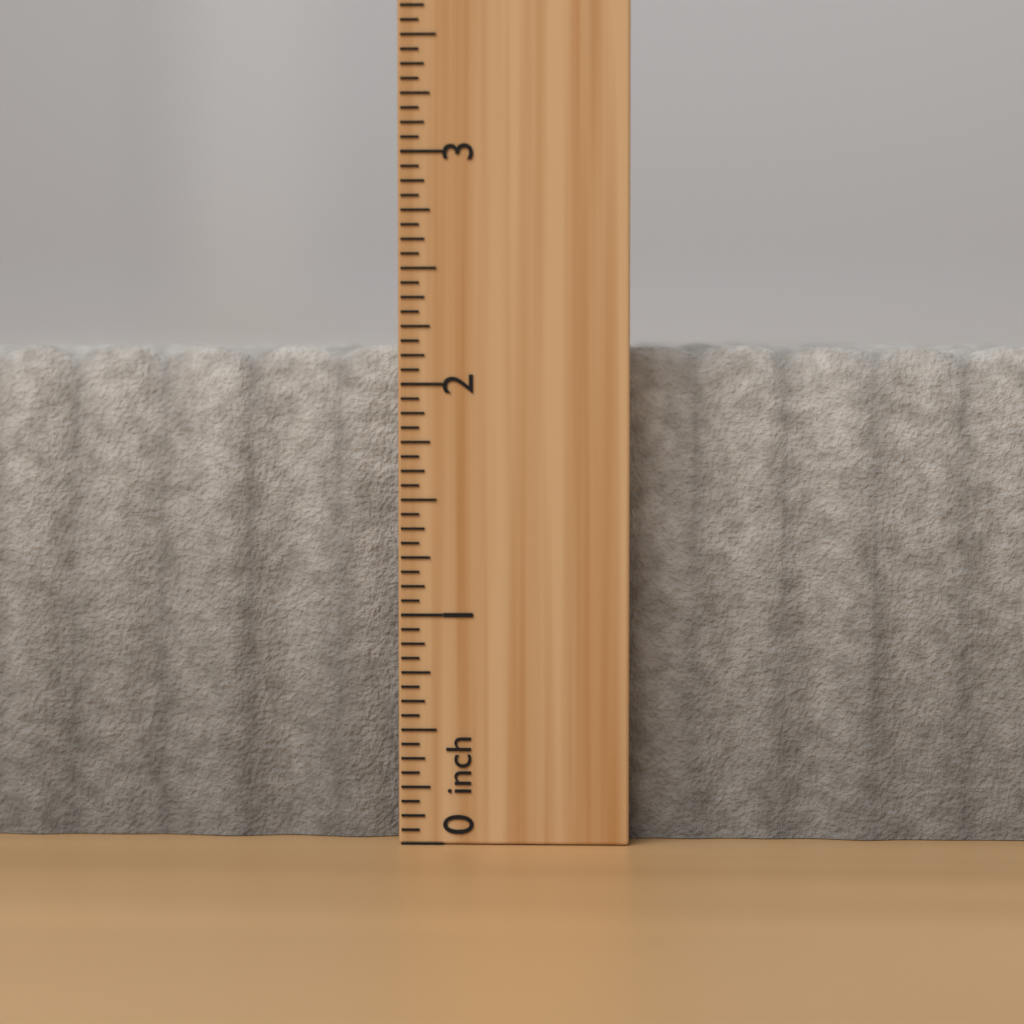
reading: 2.1875 inch
